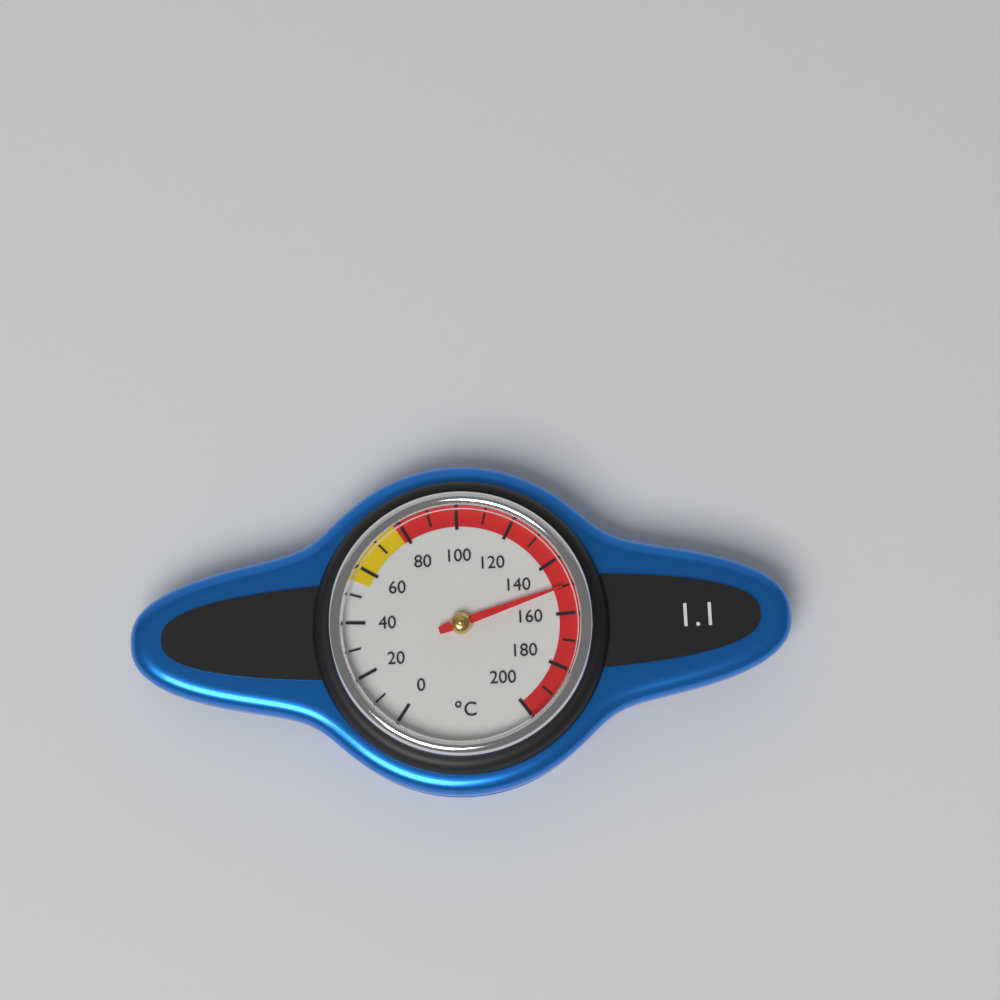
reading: 150 °C
